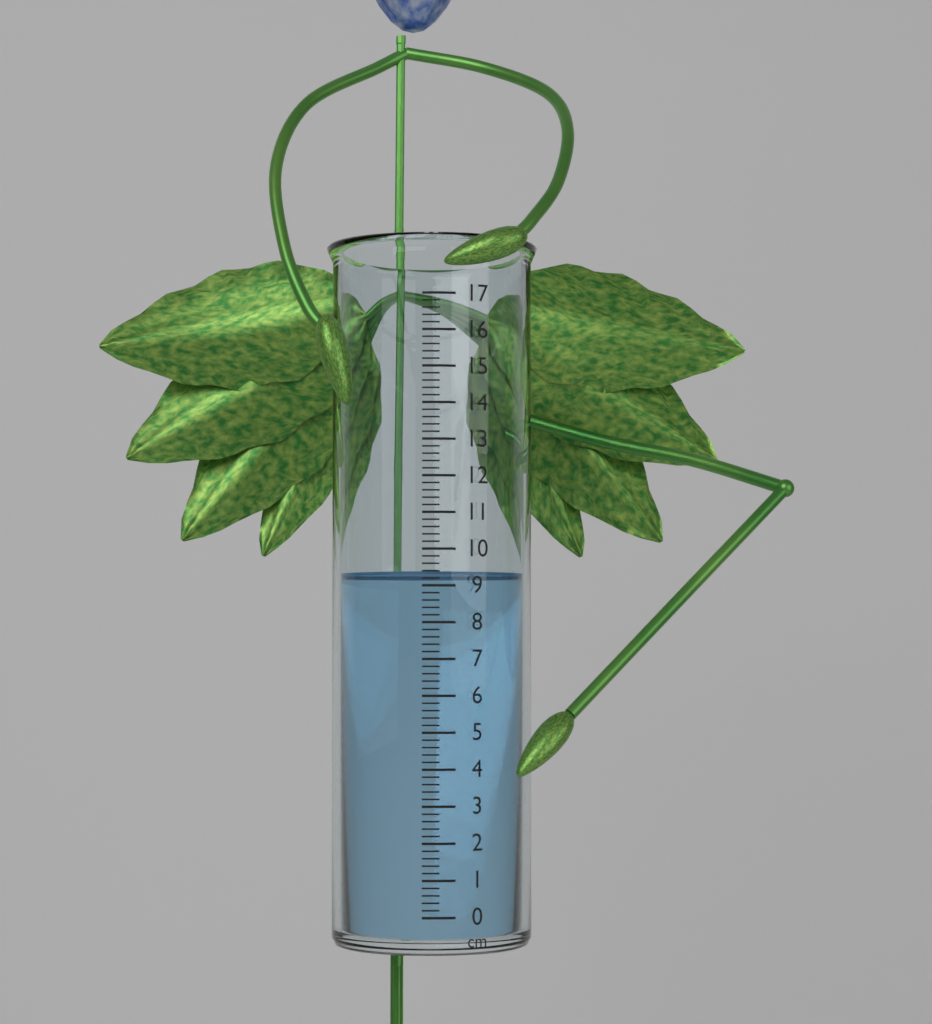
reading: 9.4 cm
